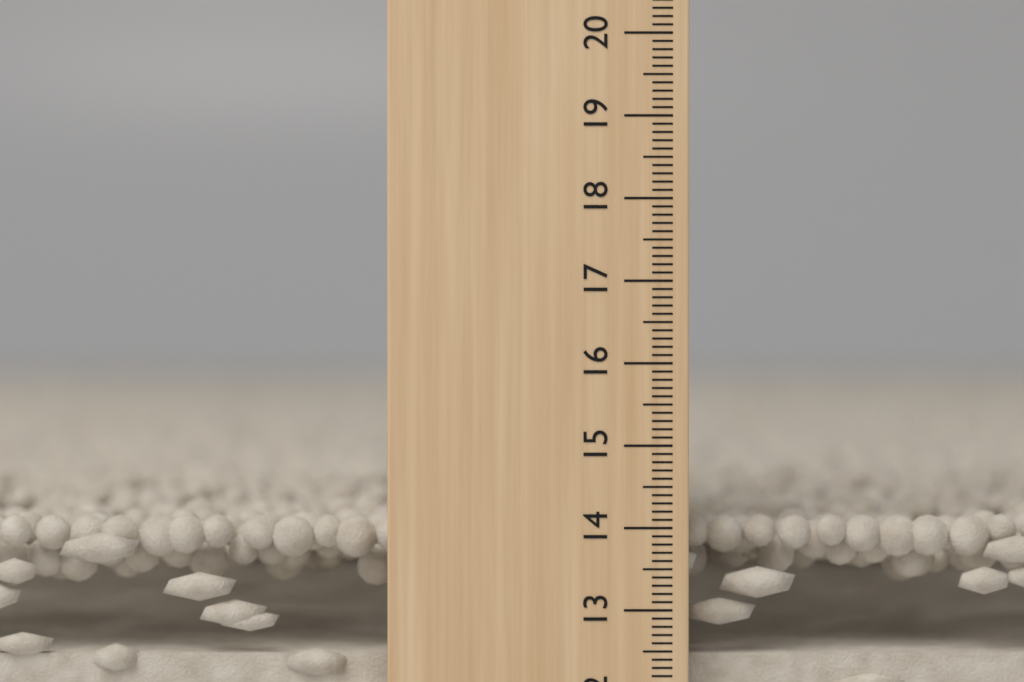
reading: 14.1 cm
